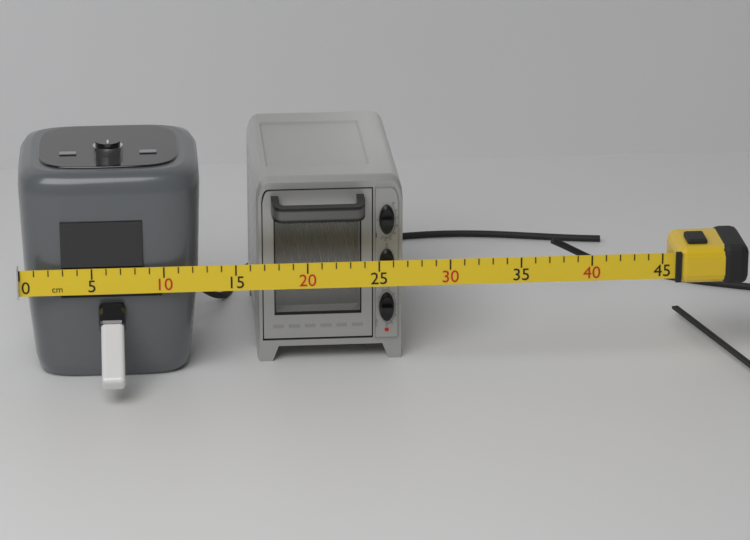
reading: 27 cm
